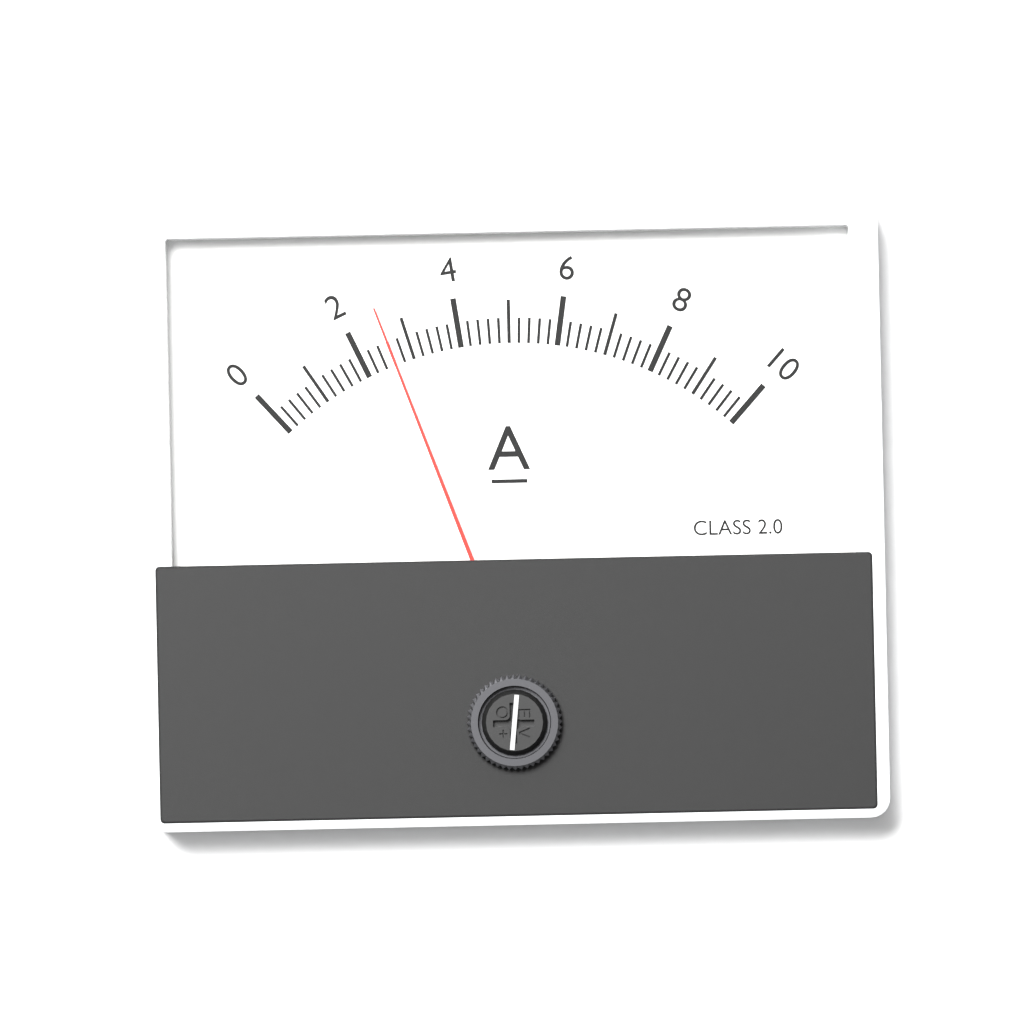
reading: 2.6 A
